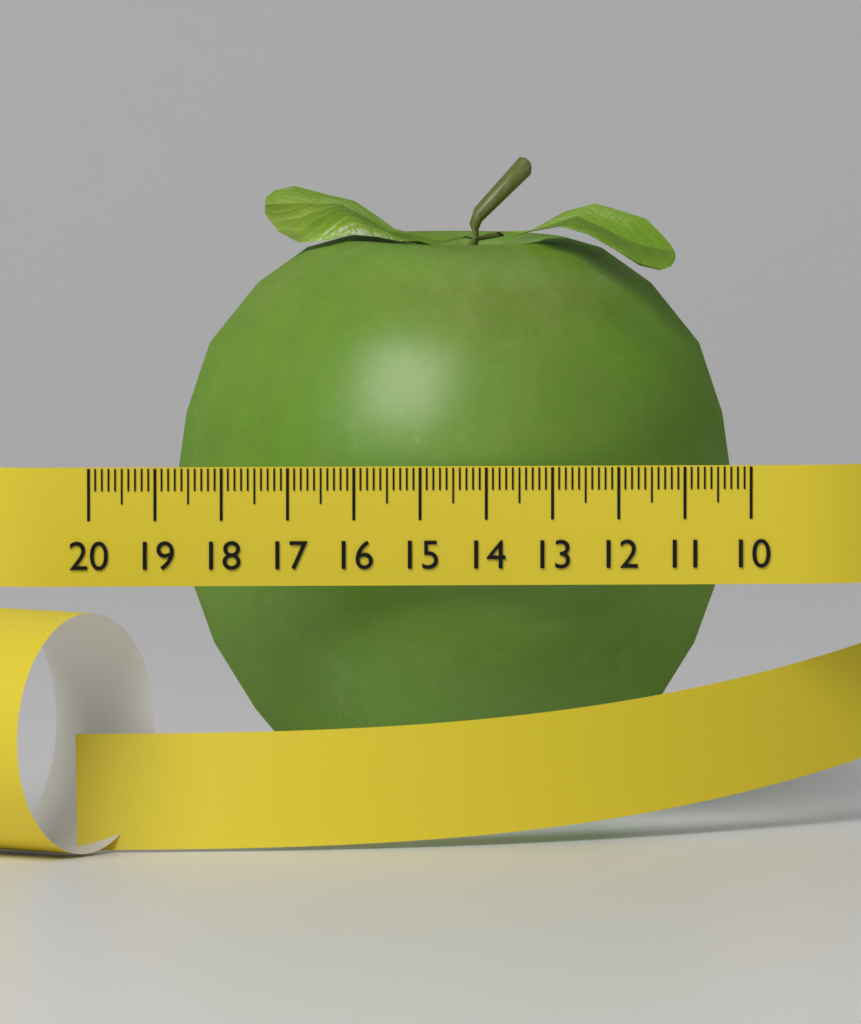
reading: 18.5 (no unit)
